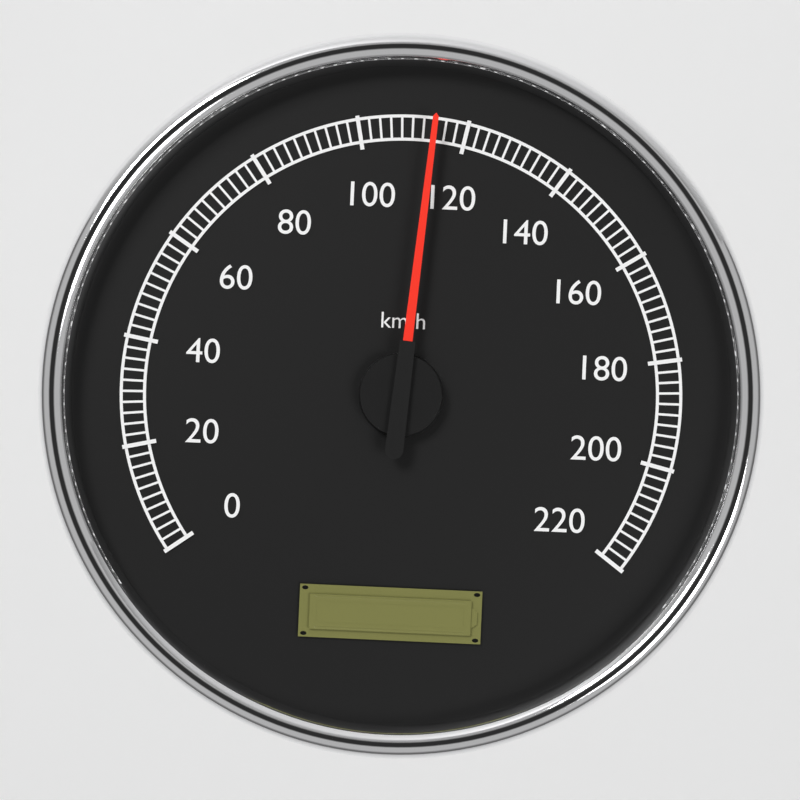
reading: 114 km/h
